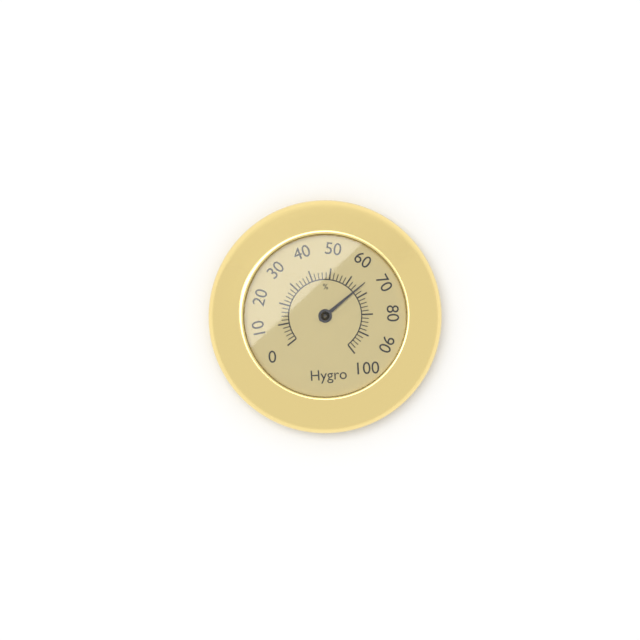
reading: 66 %
